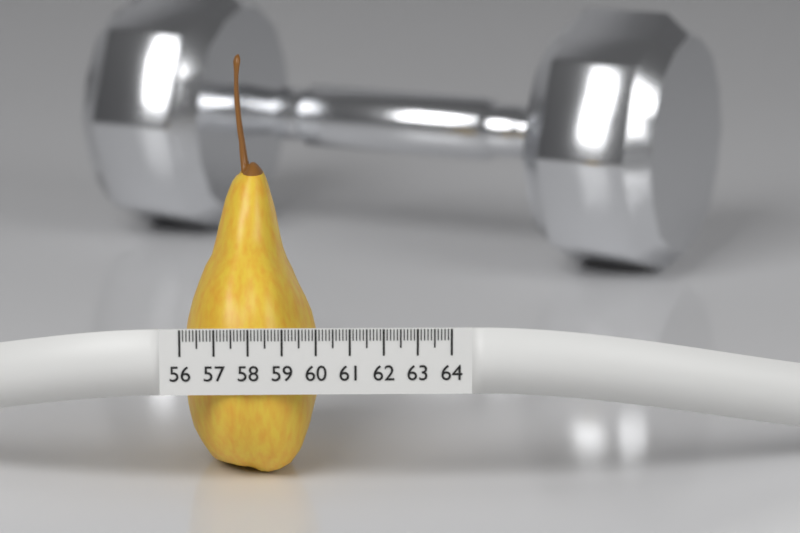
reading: 60.1 (no unit)
